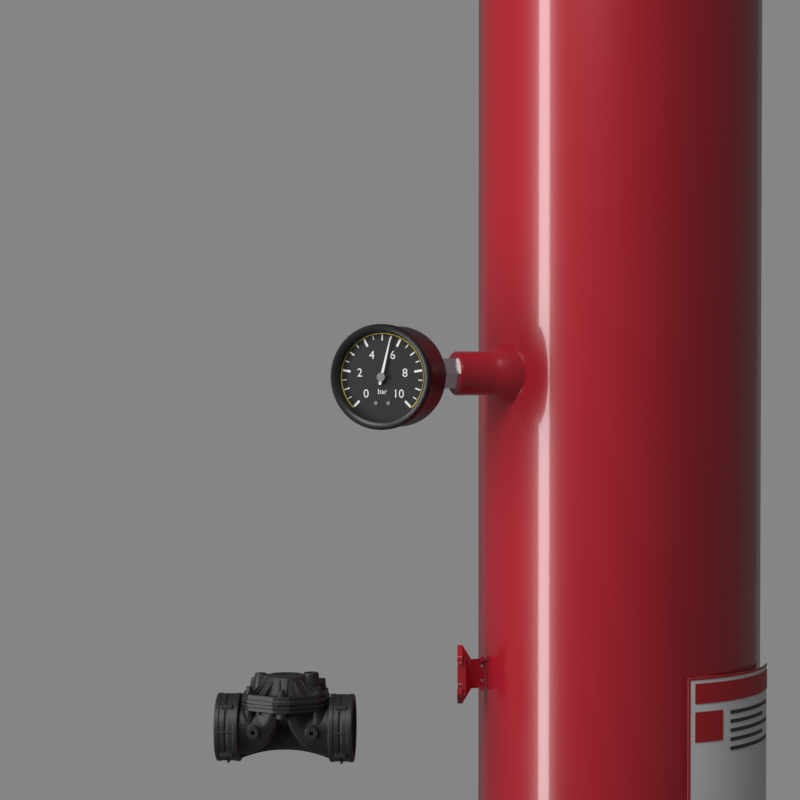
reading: 5.5 bar
